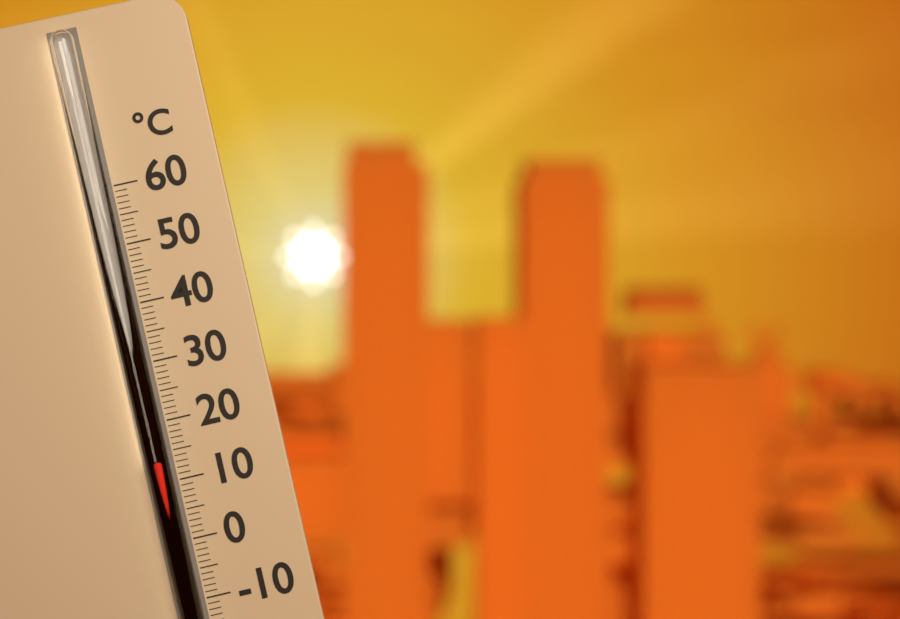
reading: 14 °C
